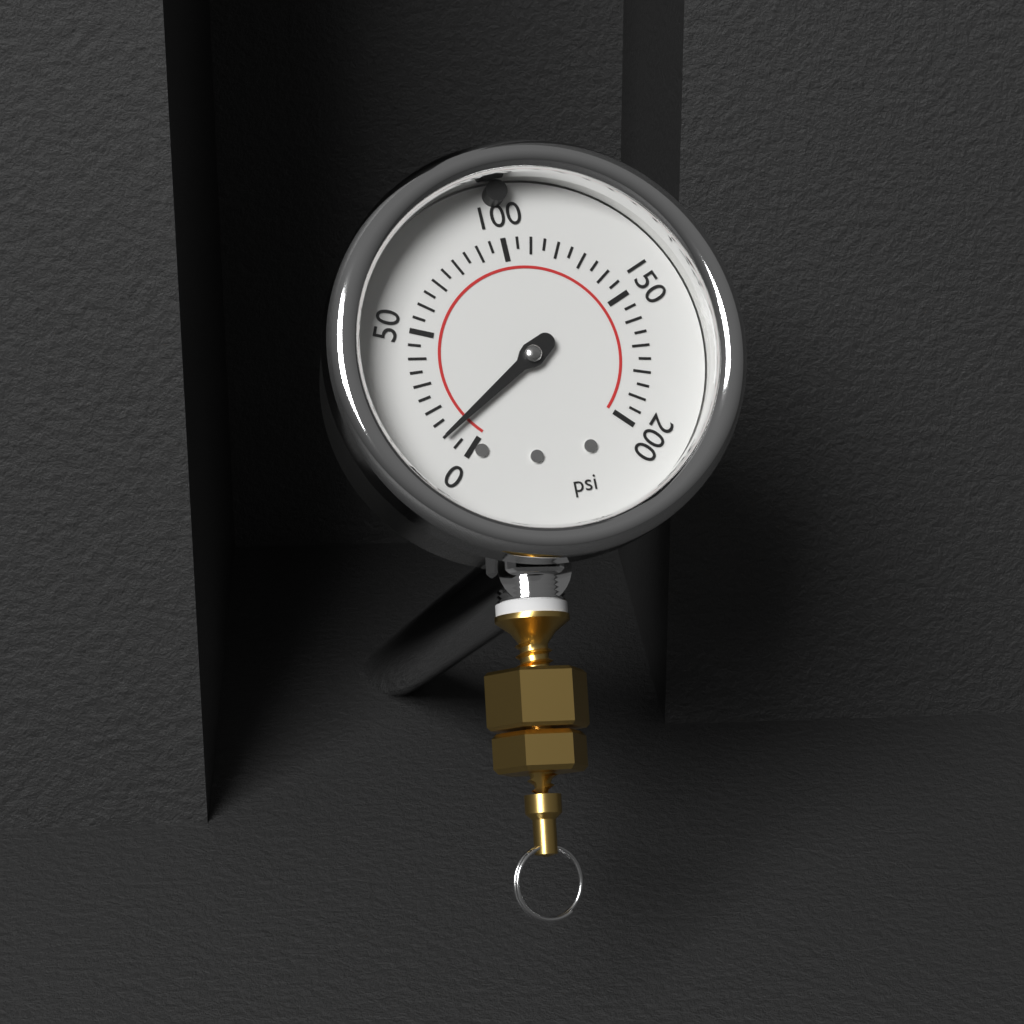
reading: 10 psi
